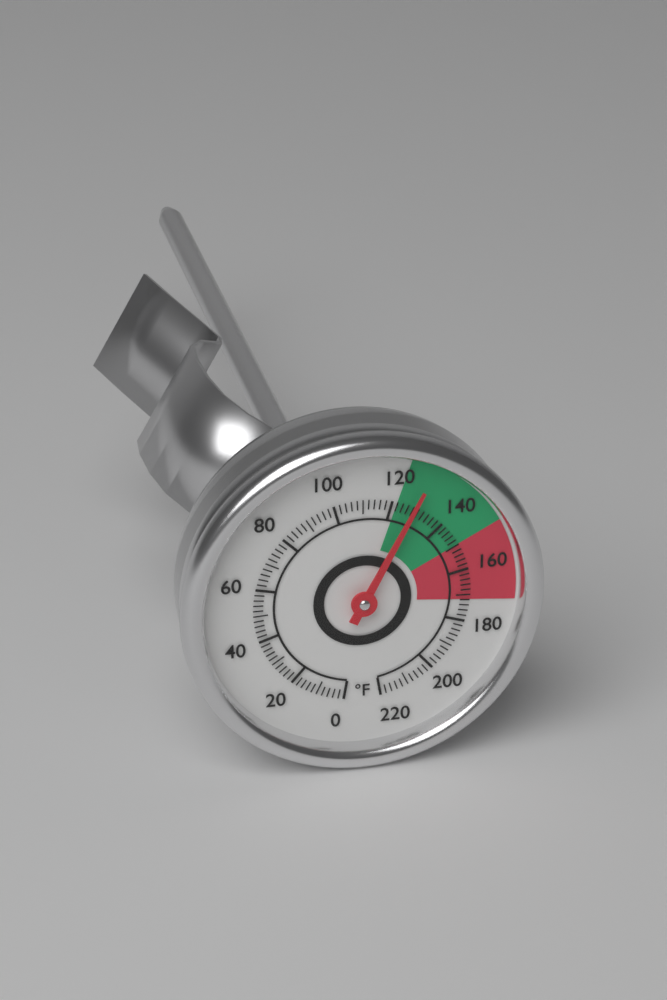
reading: 128 °F
